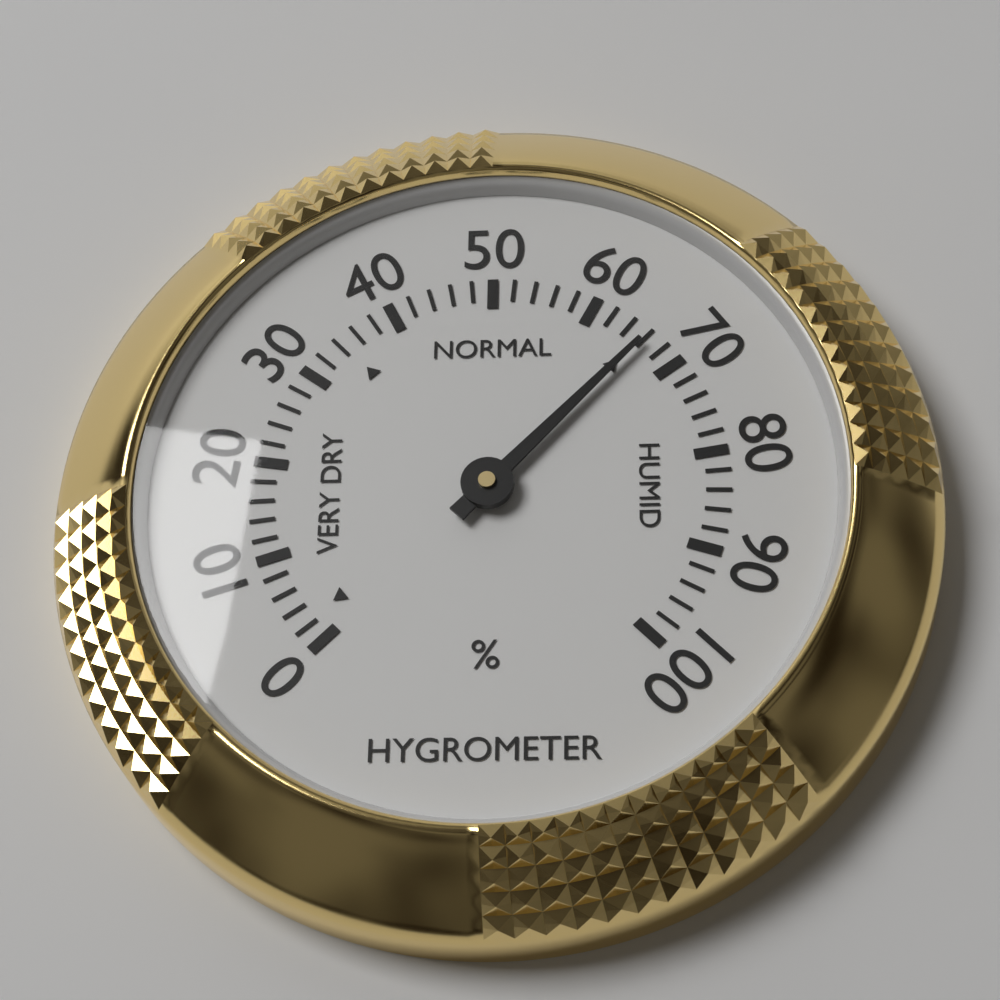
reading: 66 %
